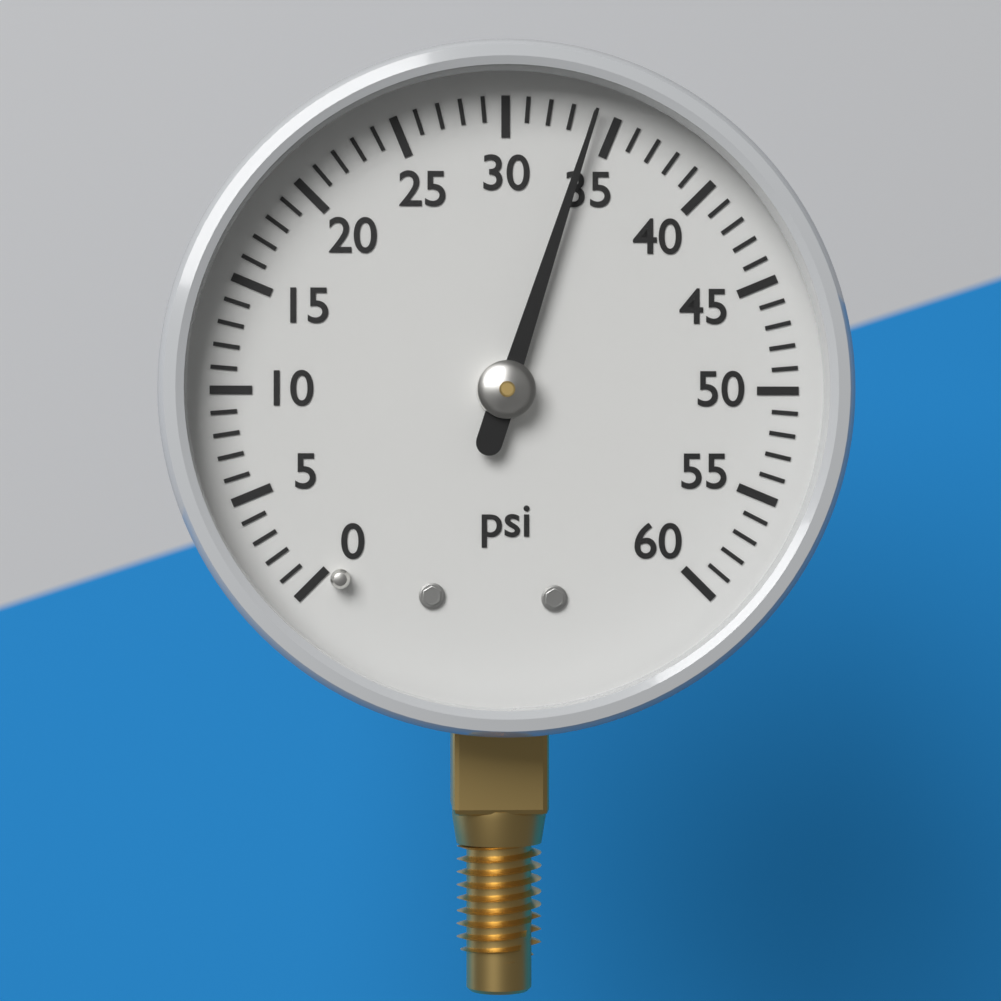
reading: 34 psi
